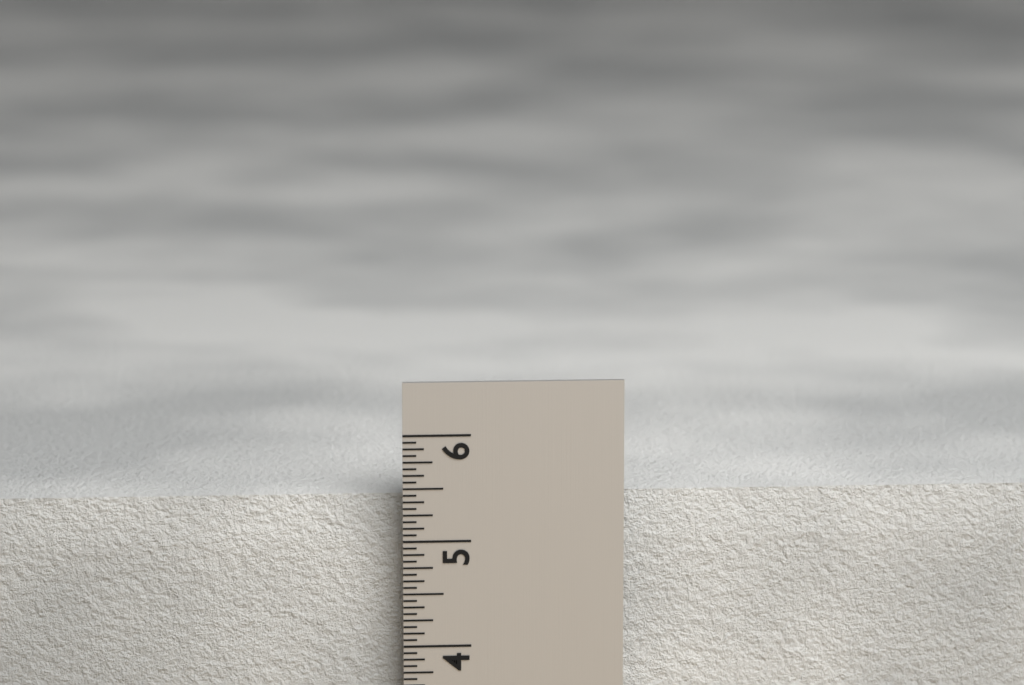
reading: 5.3750 in
